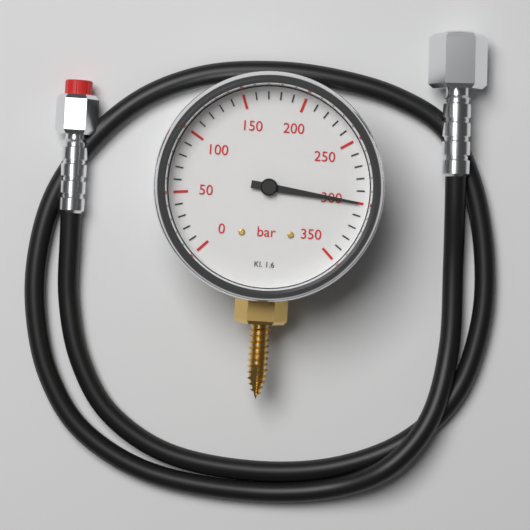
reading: 300 bar
